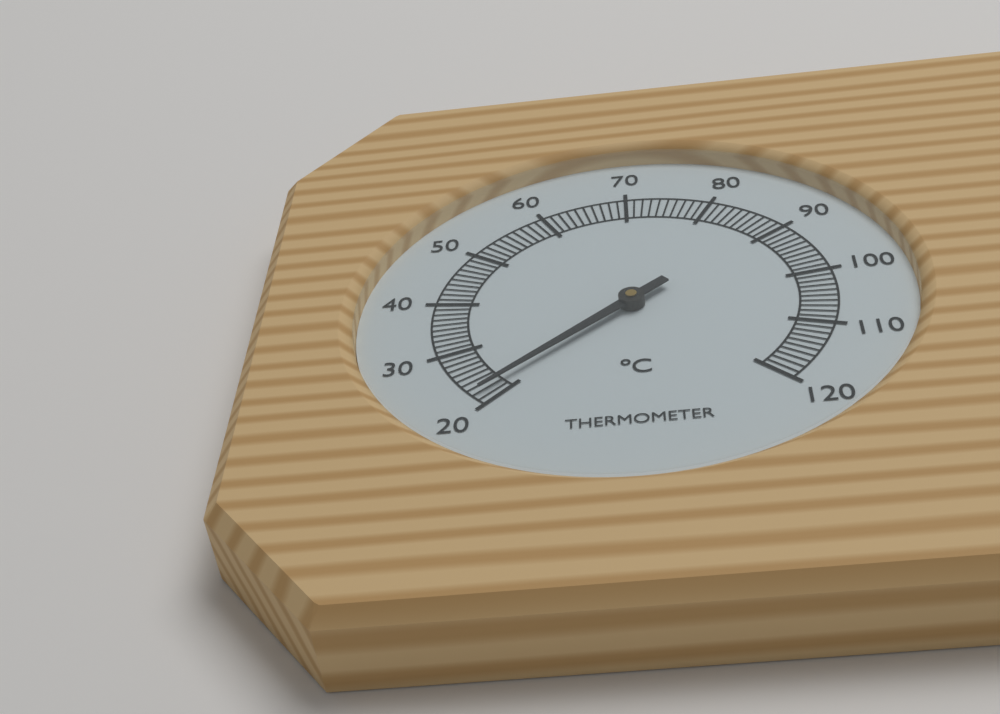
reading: 22 °C
